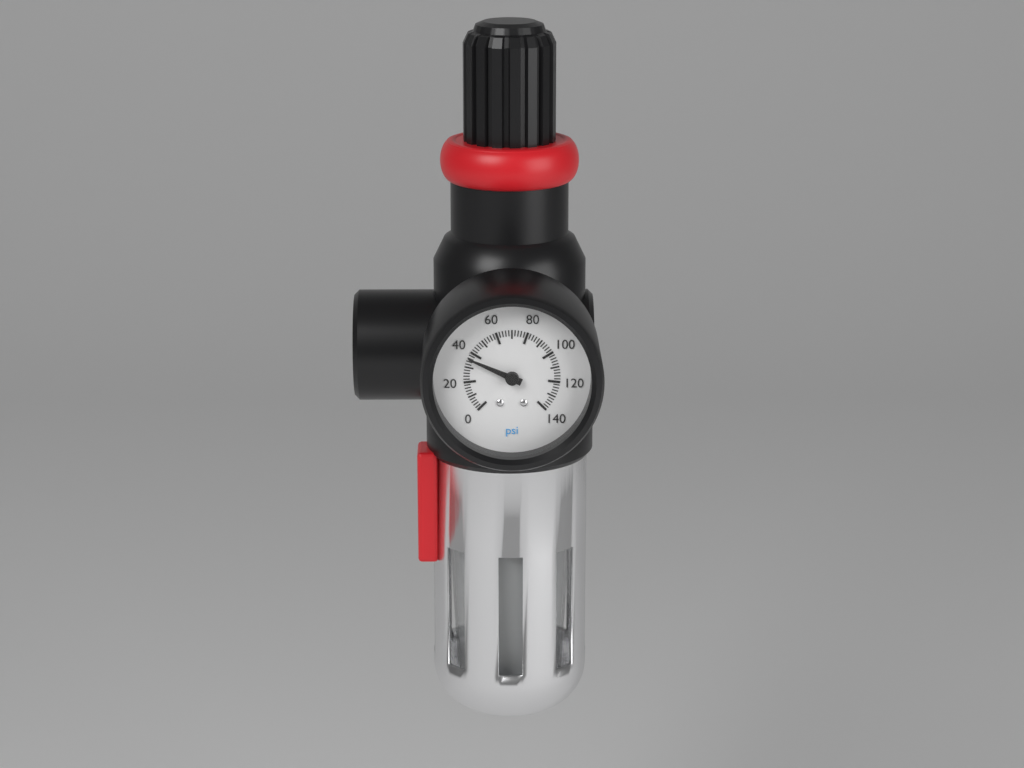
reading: 36 psi
